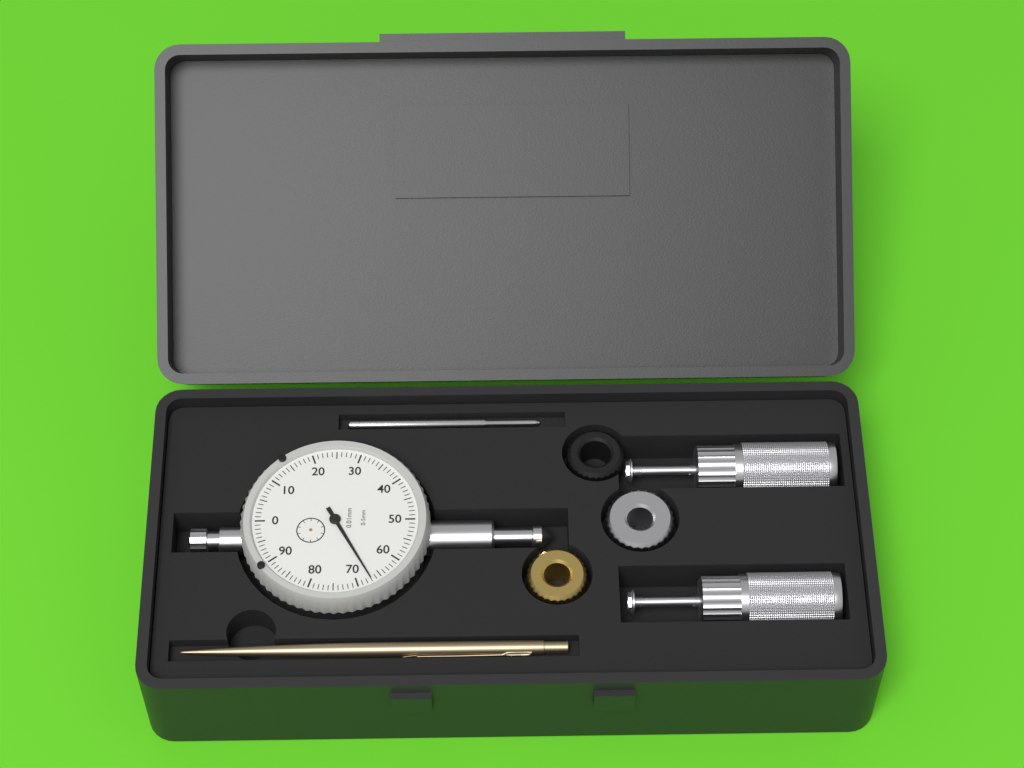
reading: 0.67 mm
